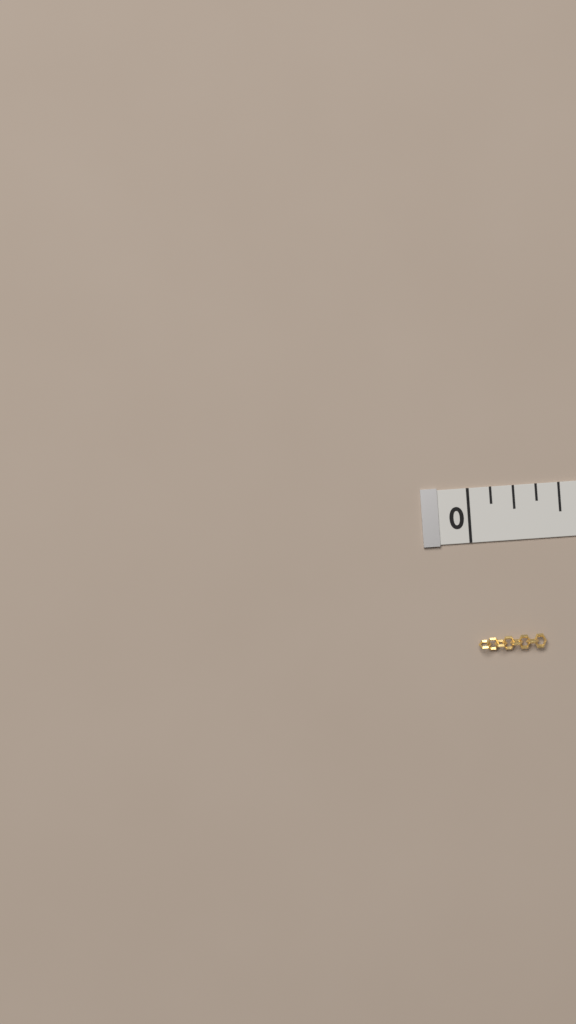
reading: 0.375 in
